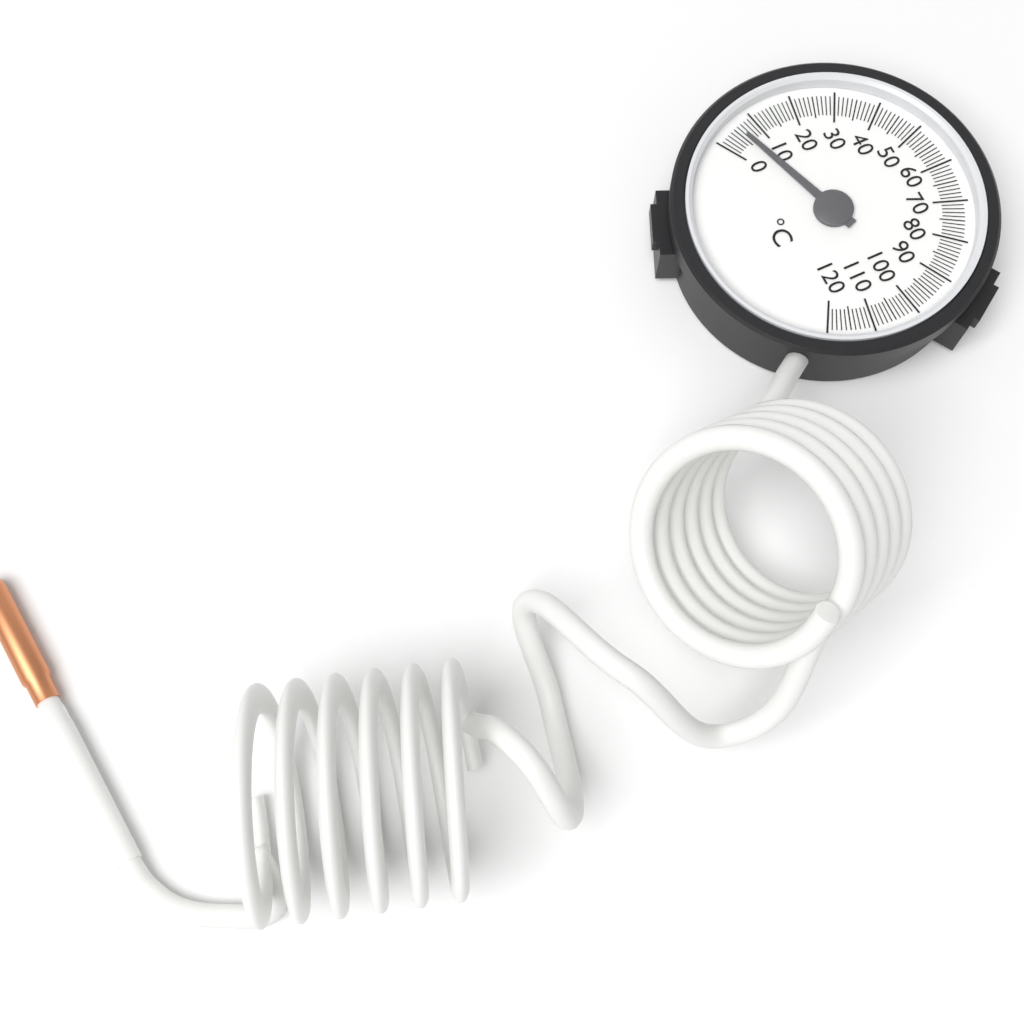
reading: 6 °C
